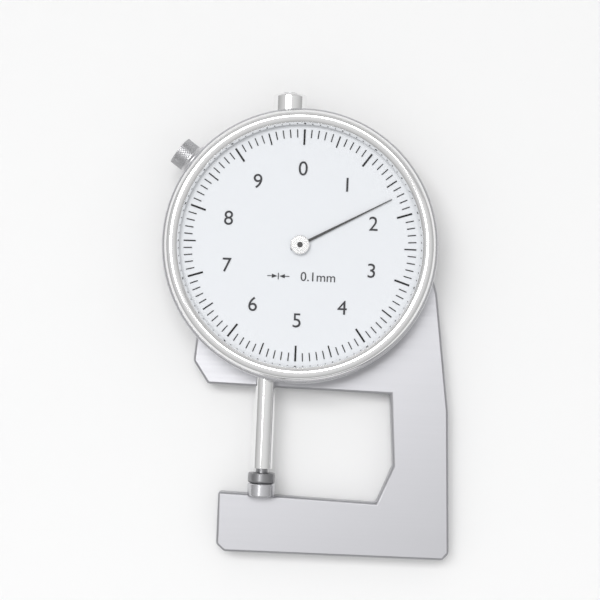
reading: 1.7 mm
